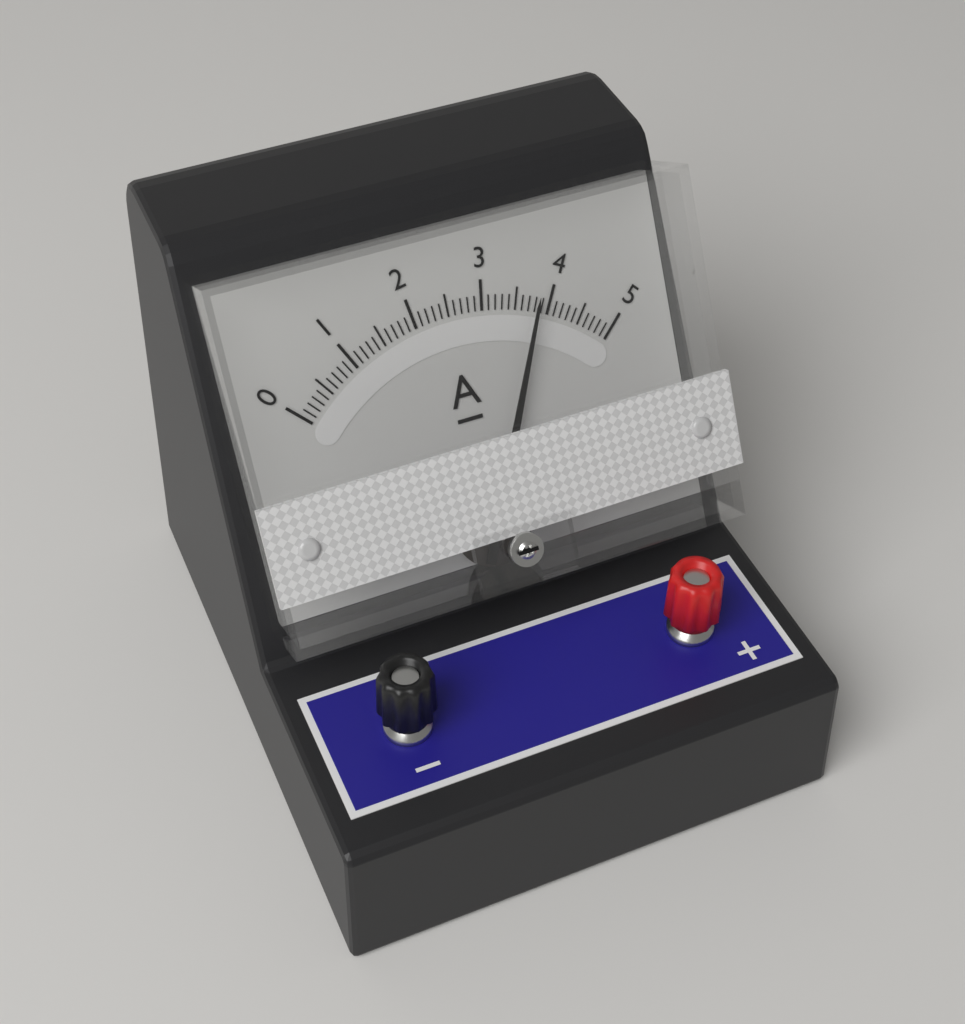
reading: 3.8 A
